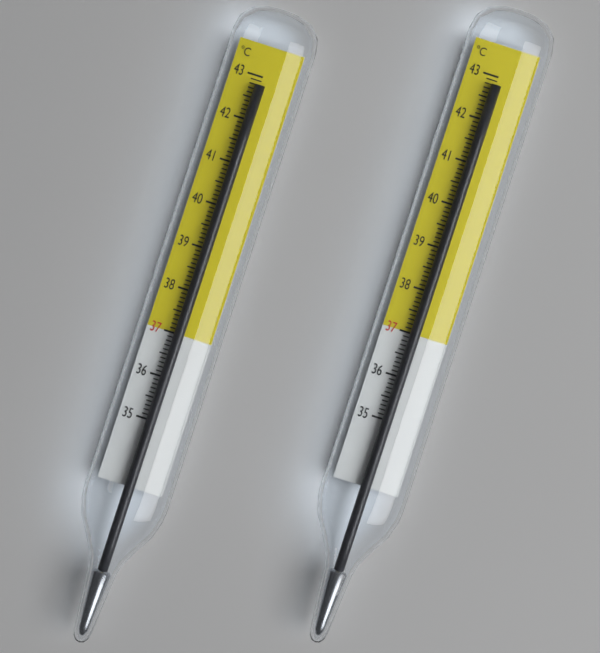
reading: 42.8 °C
